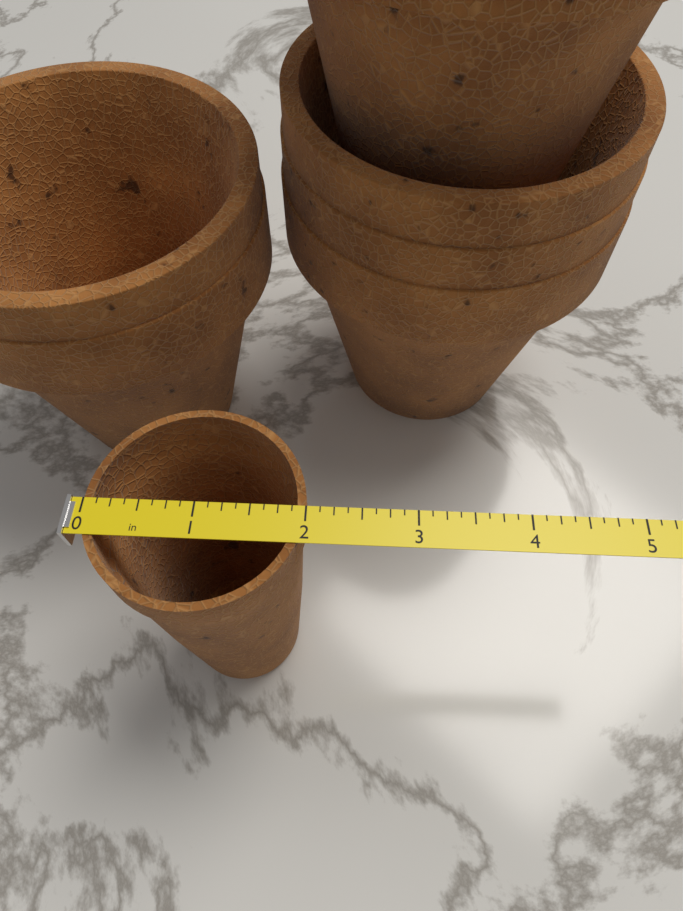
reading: 2.000 in
